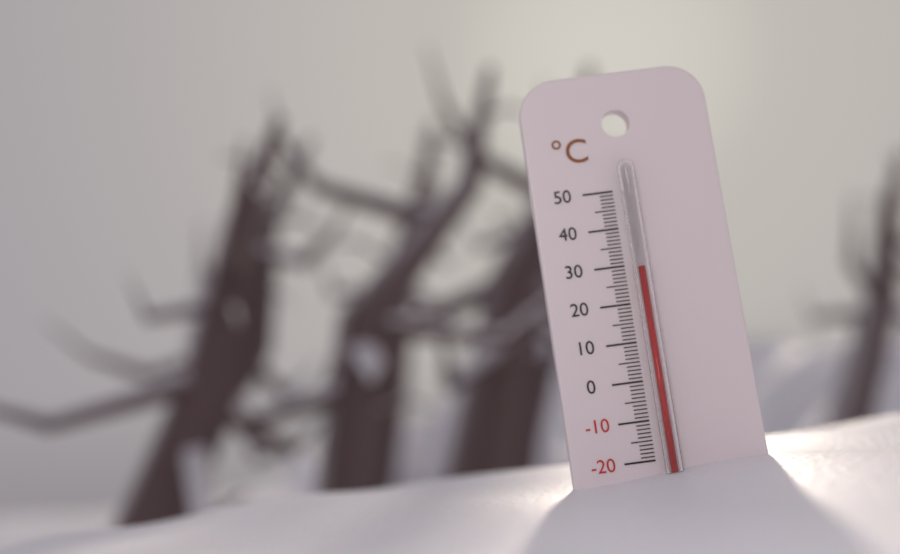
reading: 29 °C
